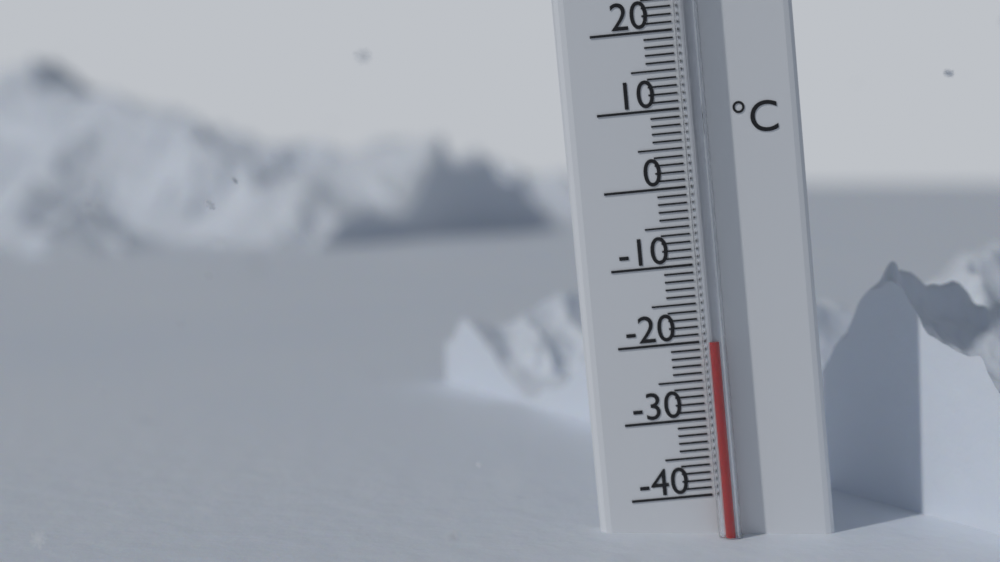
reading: -20 °C
